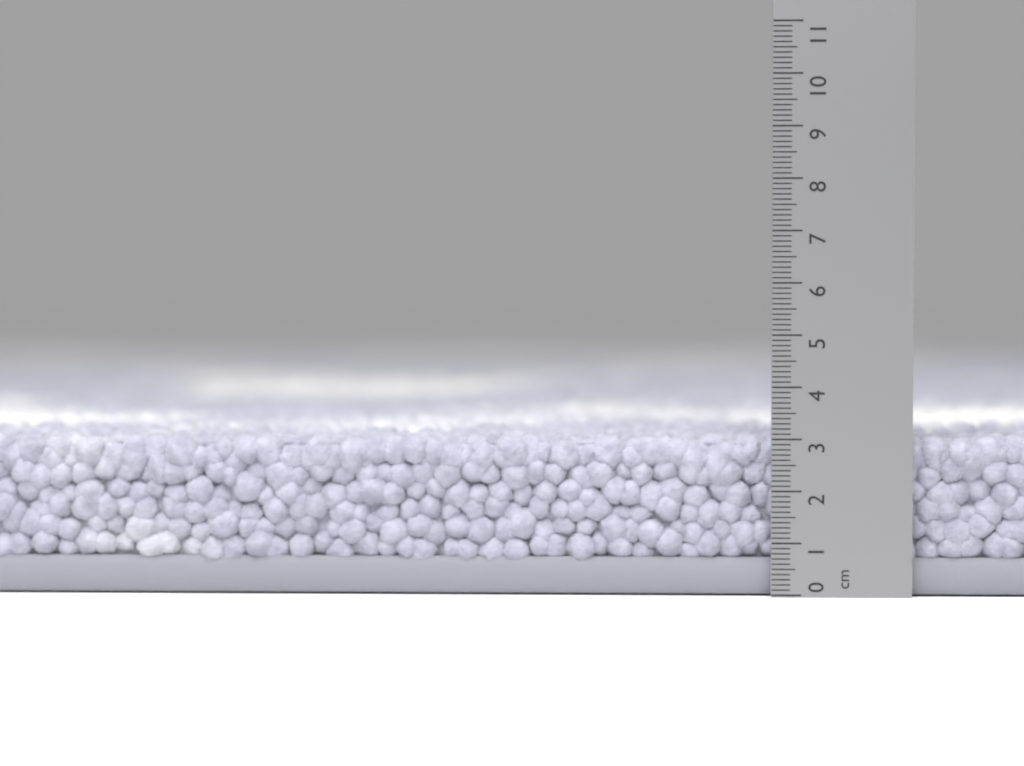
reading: 3.1 cm
